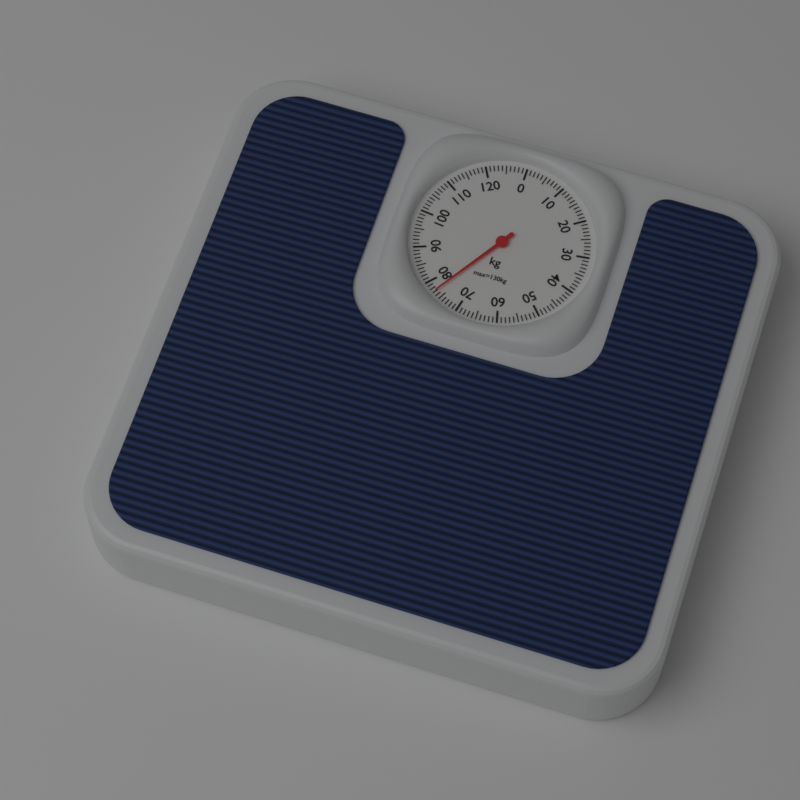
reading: 77 kg
